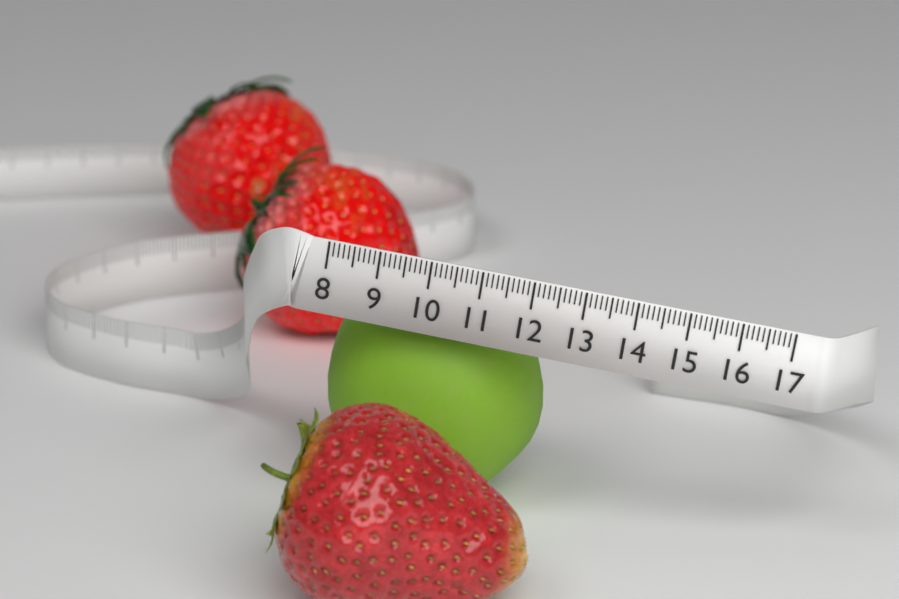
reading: 12.4 (no unit)
